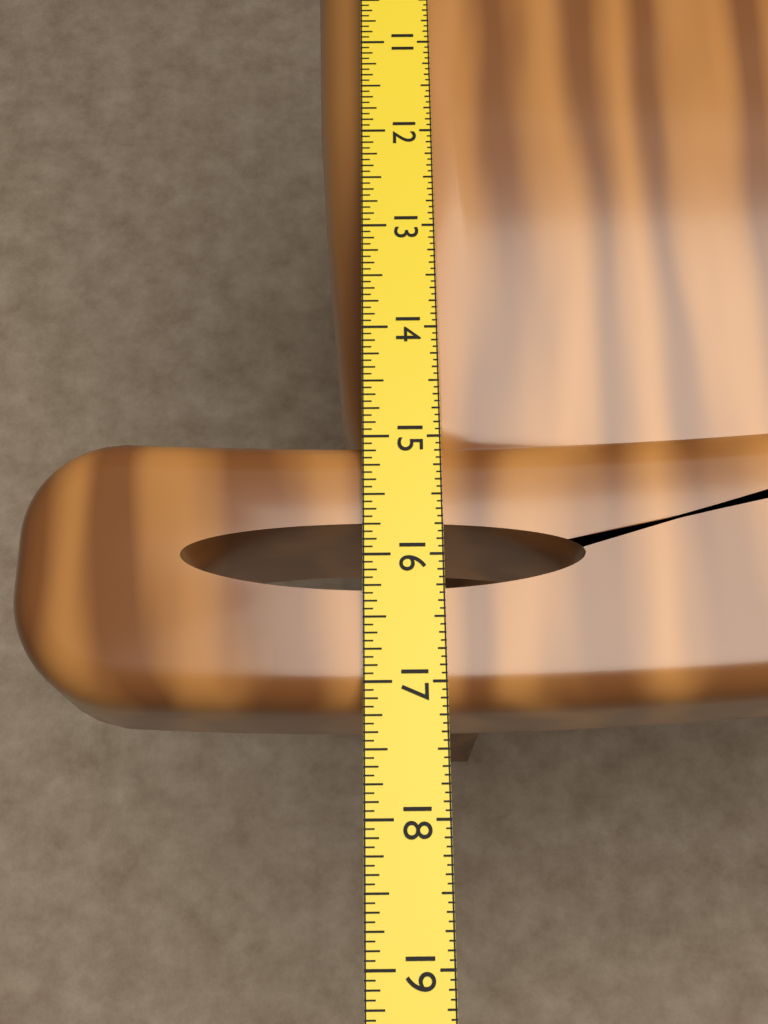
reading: 17.1875 in
